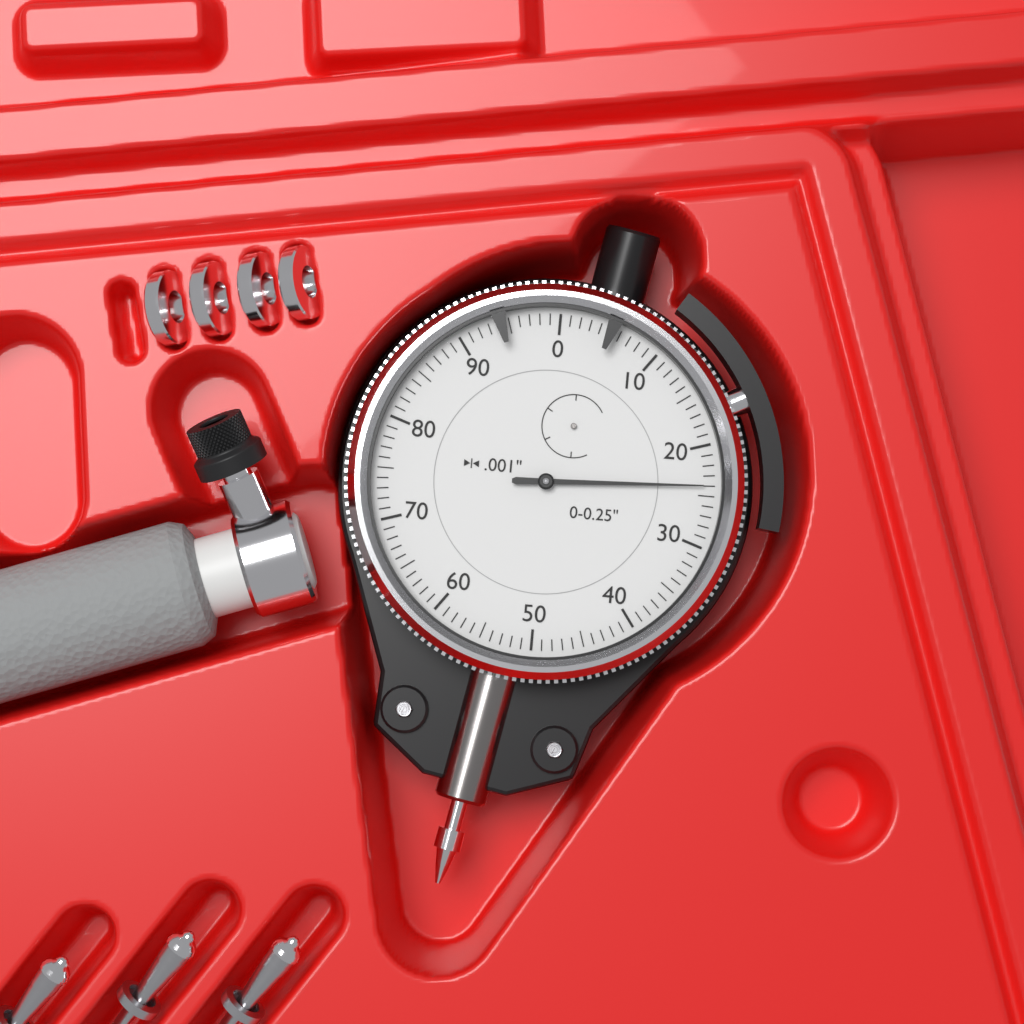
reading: 0.024 in
